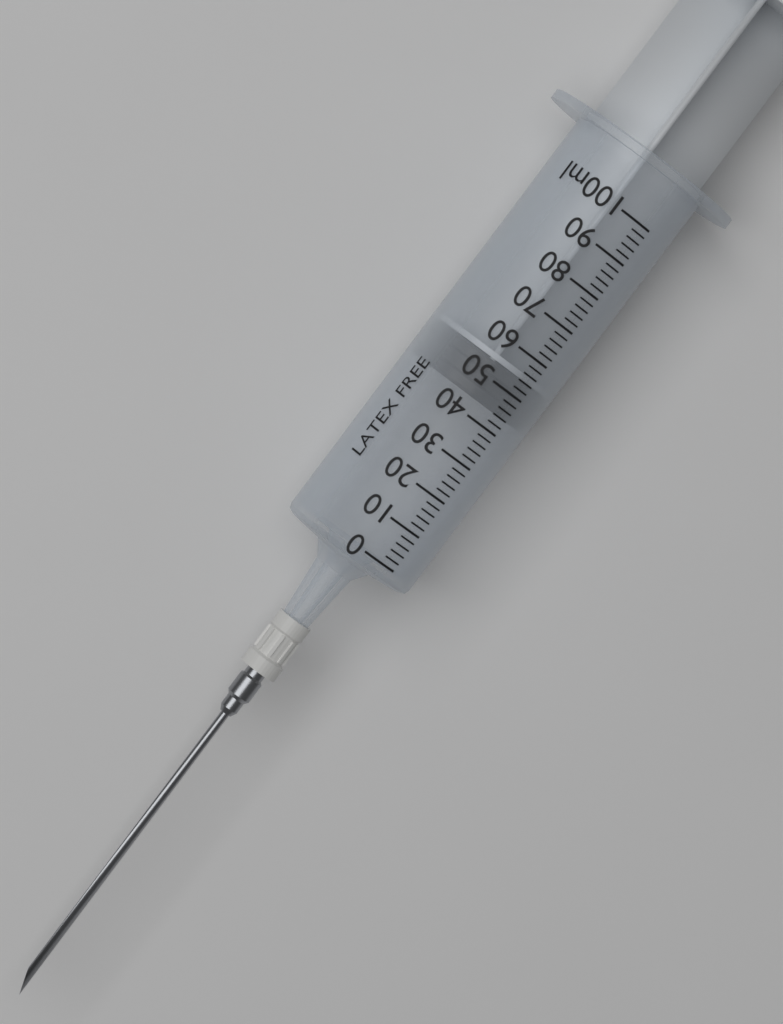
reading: 44 ml
